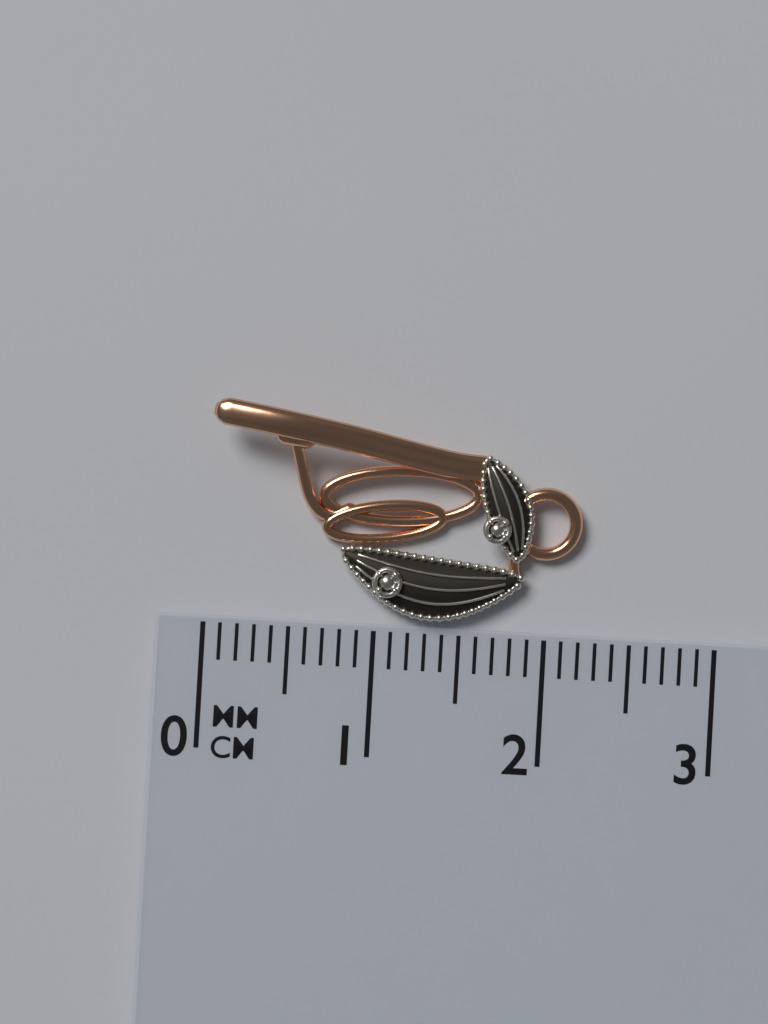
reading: 2.2 cm
